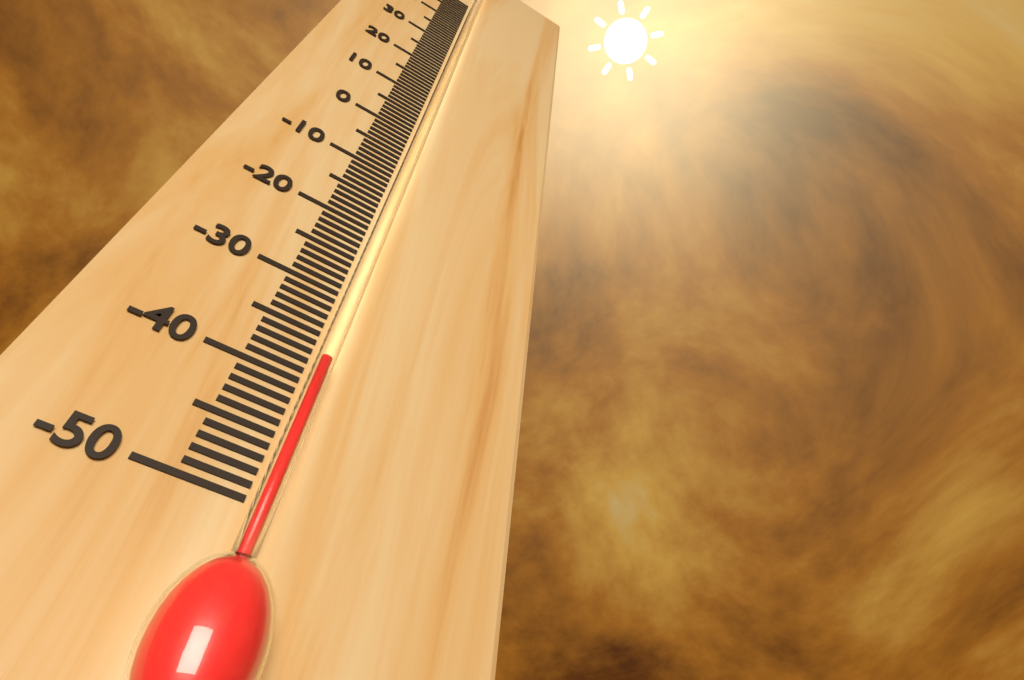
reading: -38 °C
